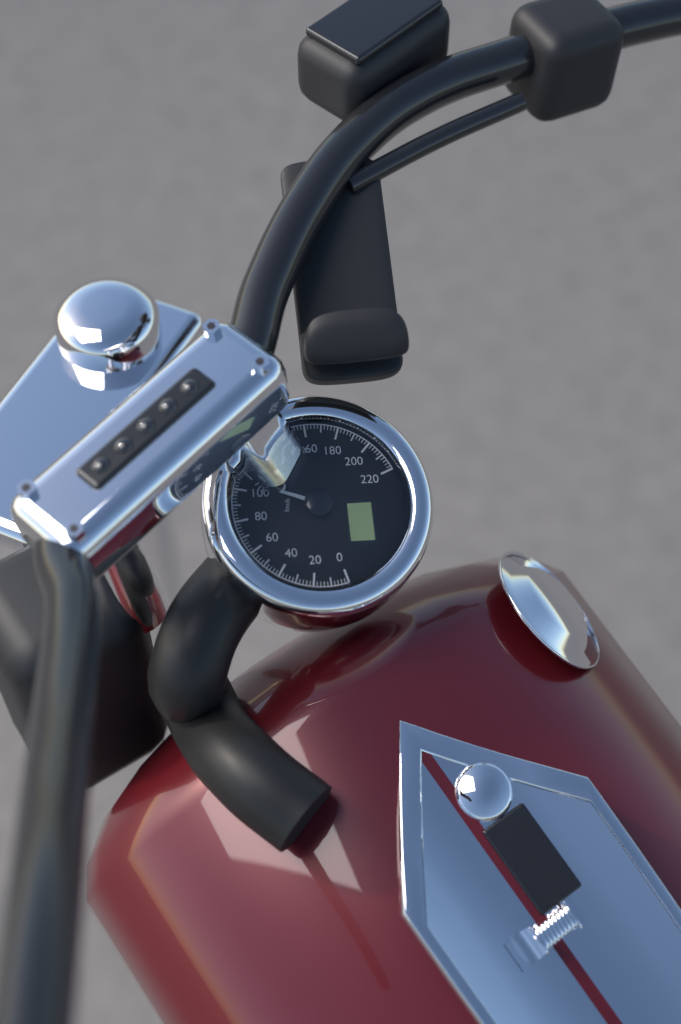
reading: 106 km/h
